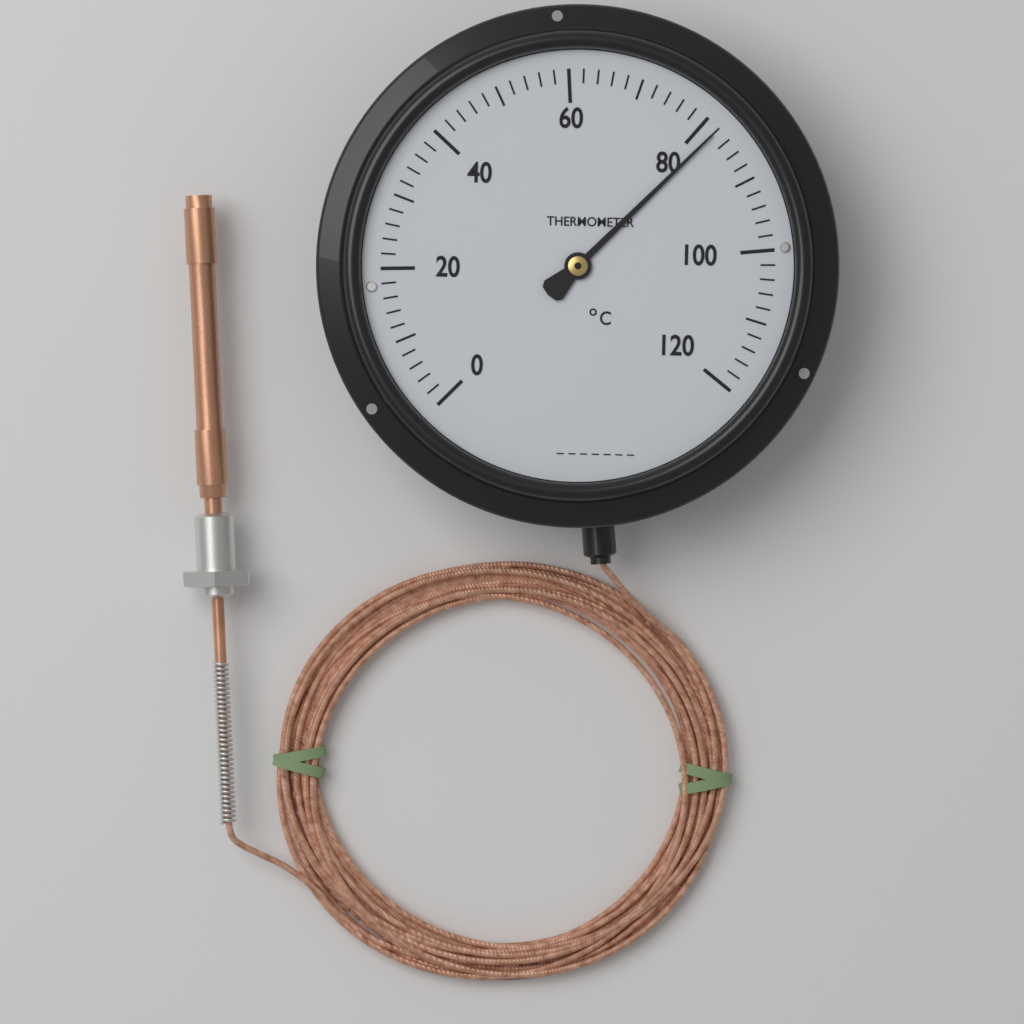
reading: 82 °C
